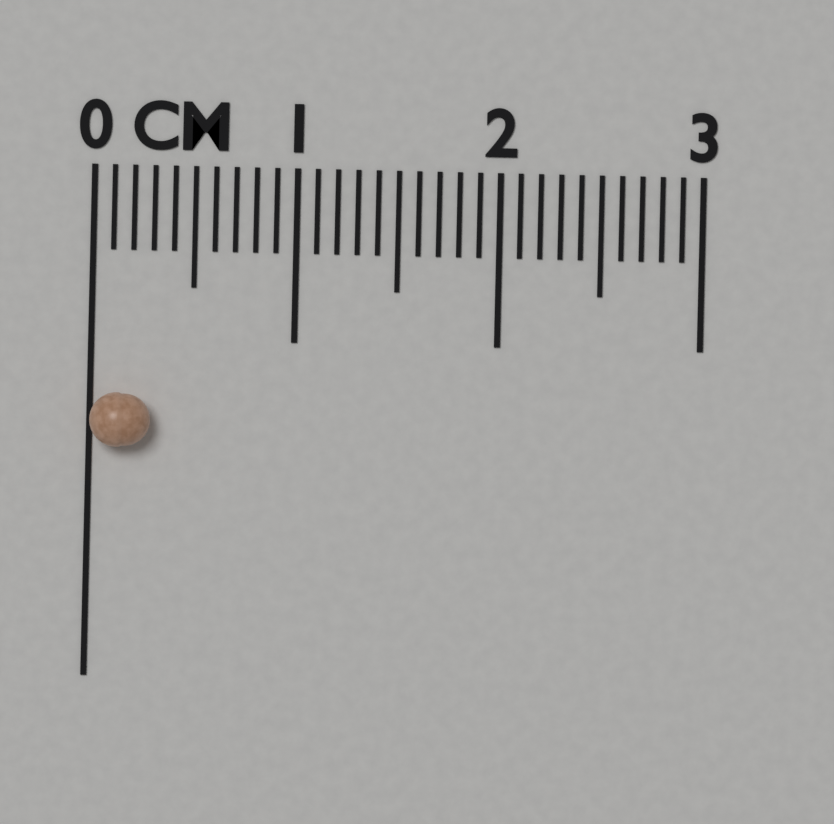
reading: 0.3 cm
